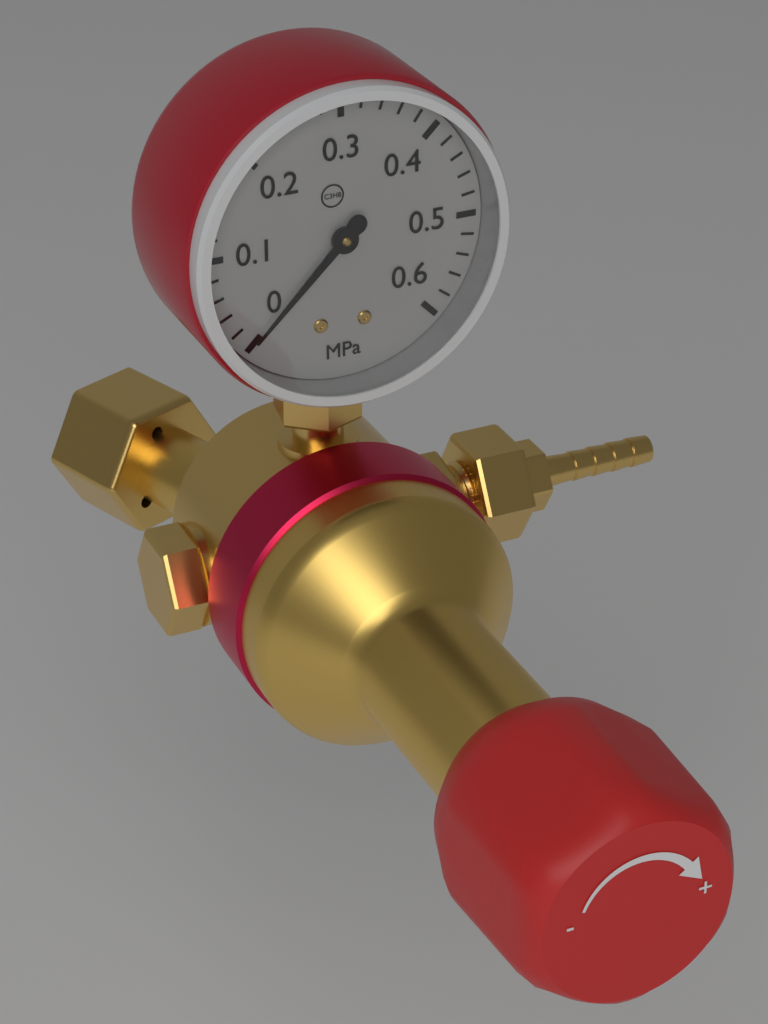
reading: 0.00 MPa
